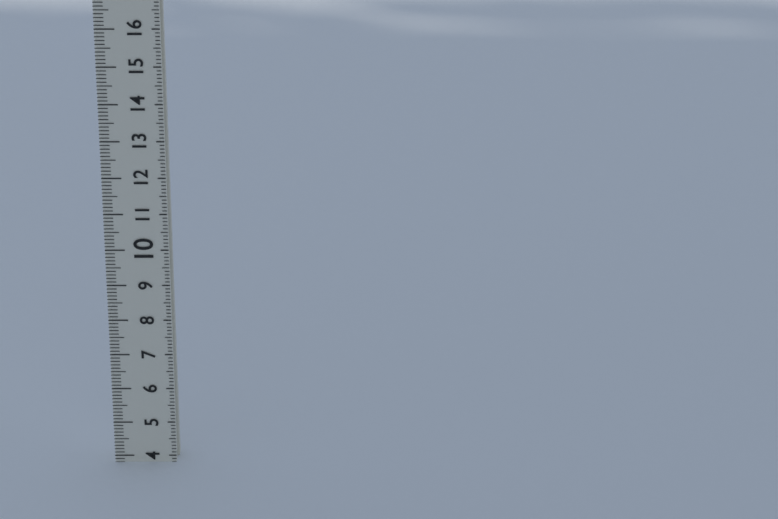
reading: 3.8 (no unit)
